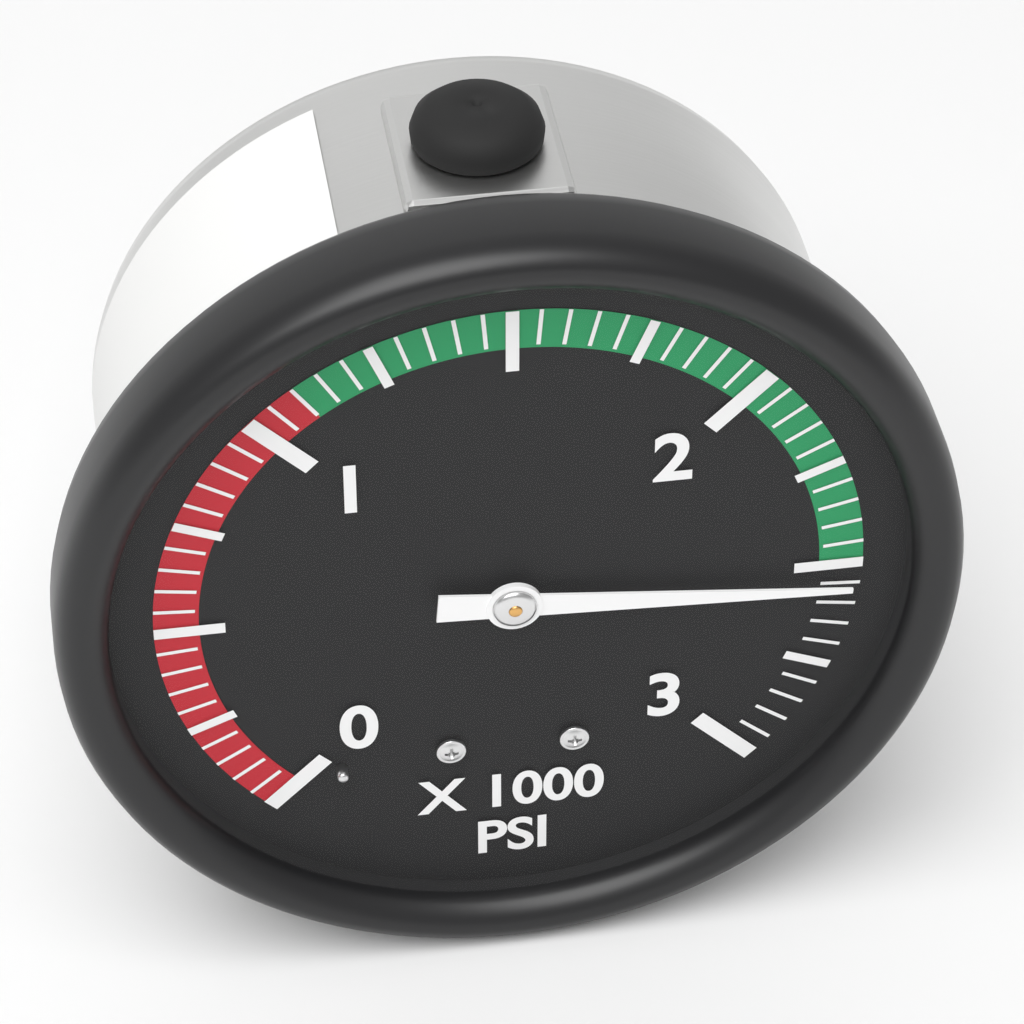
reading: 2550 psi
